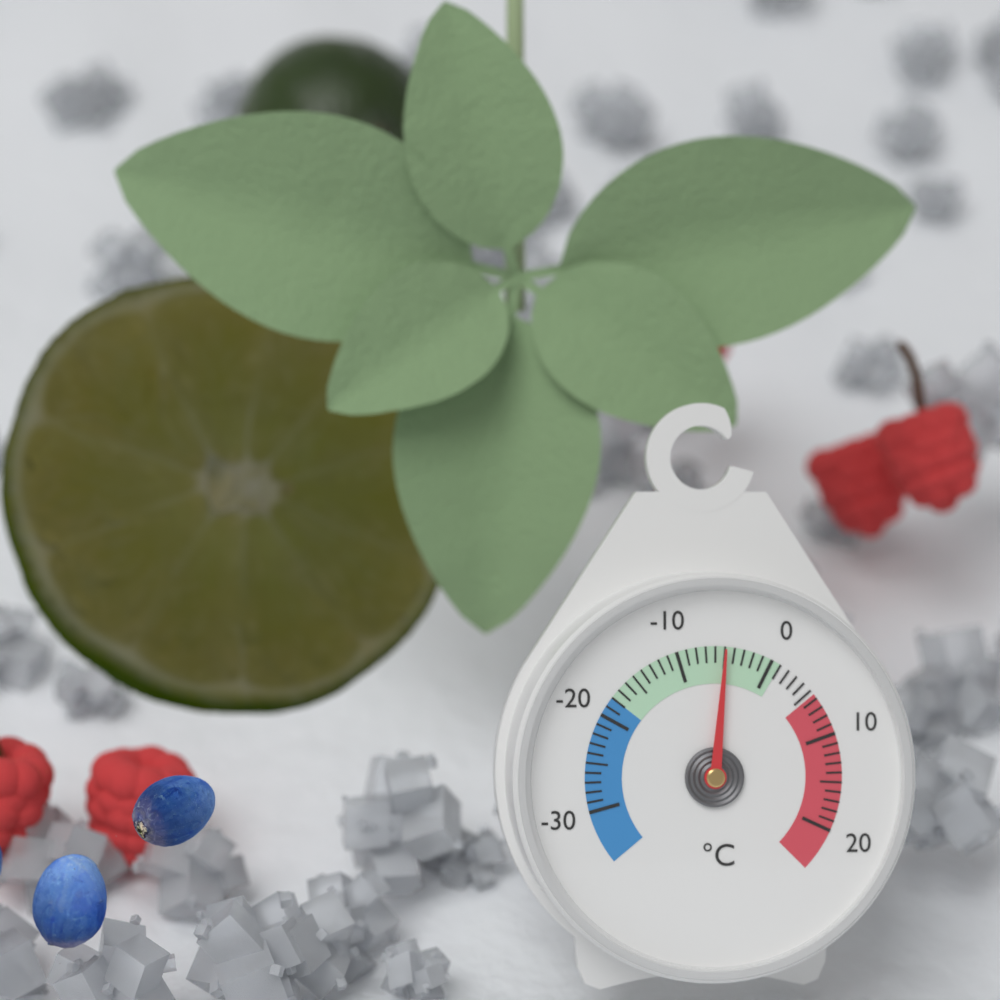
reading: -5 °C
